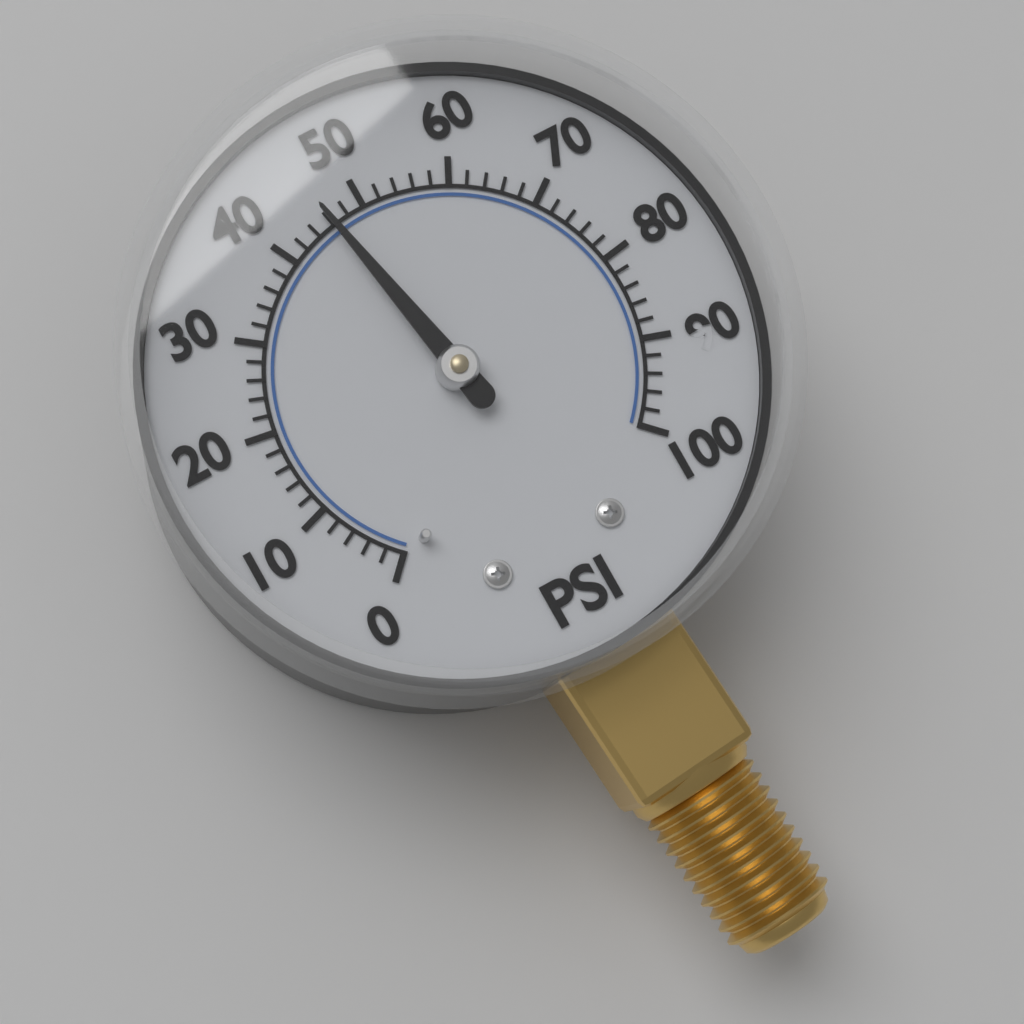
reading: 46 psi
